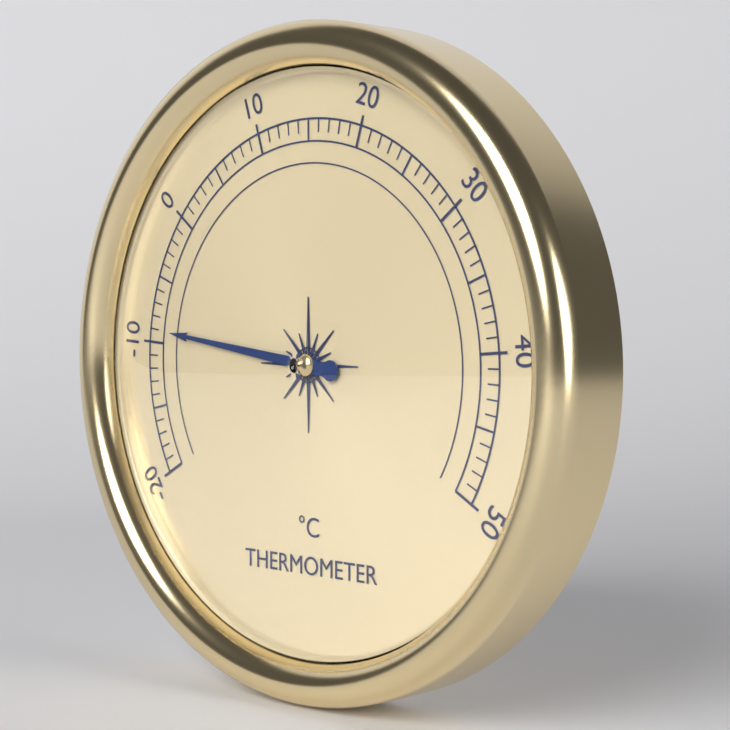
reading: -9 °C
